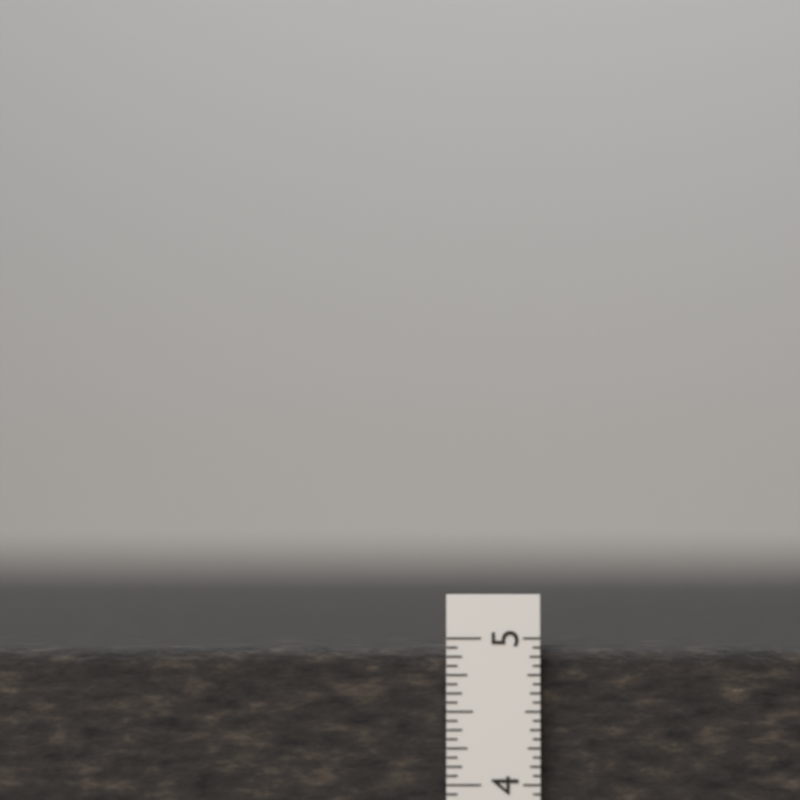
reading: 4.9375 in
